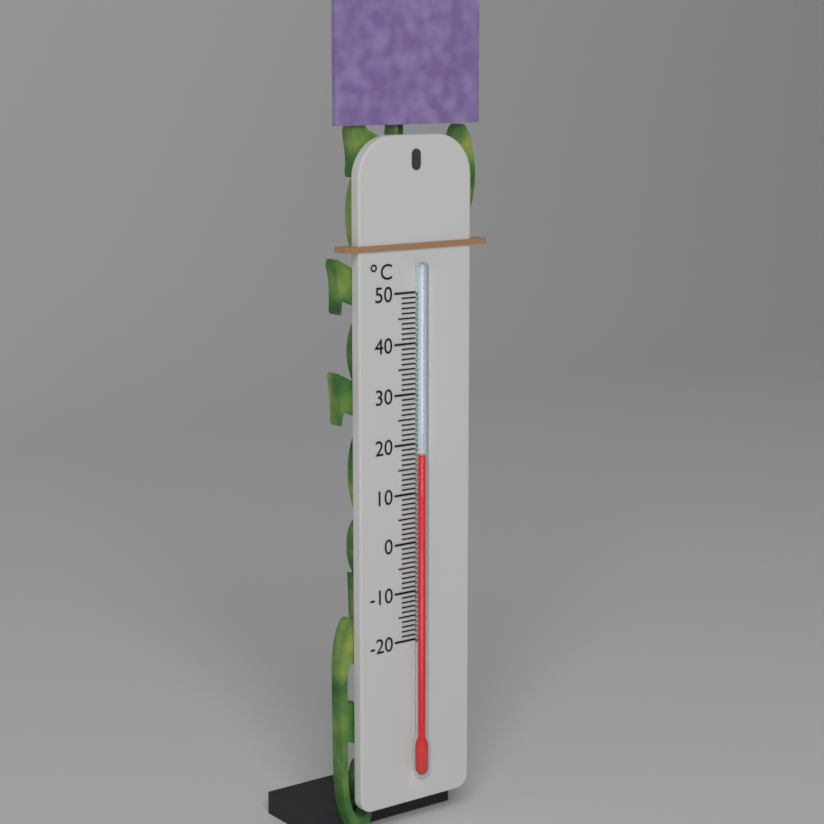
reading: 18 °C
